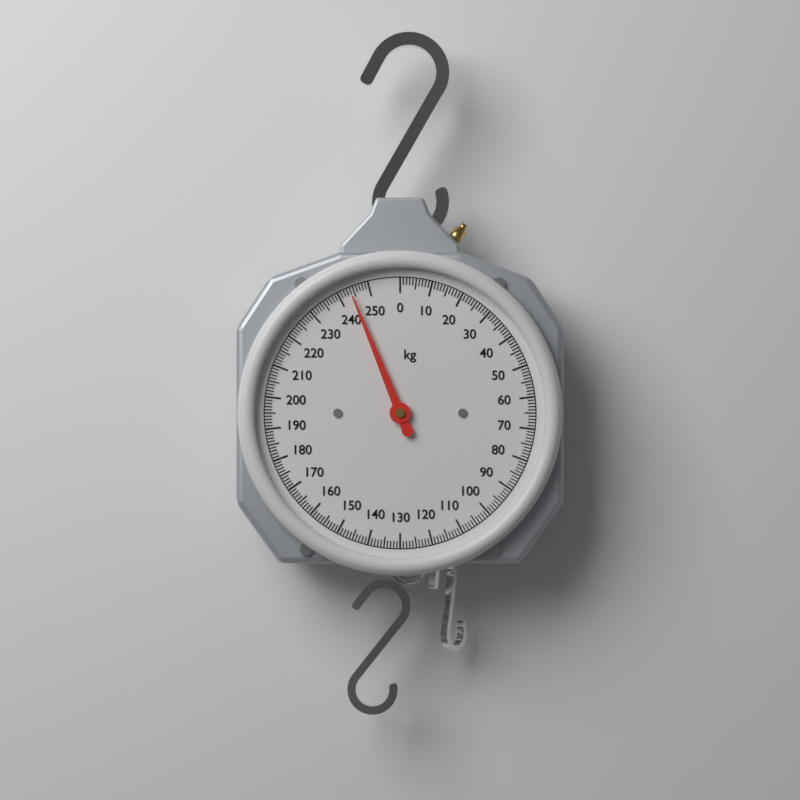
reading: 244 kg
